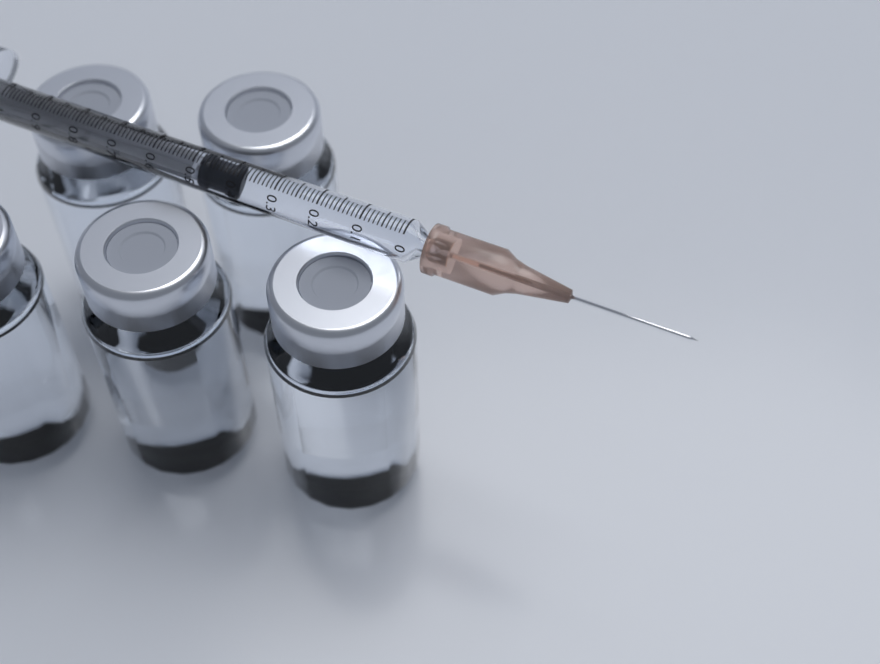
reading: 0.38 ml
